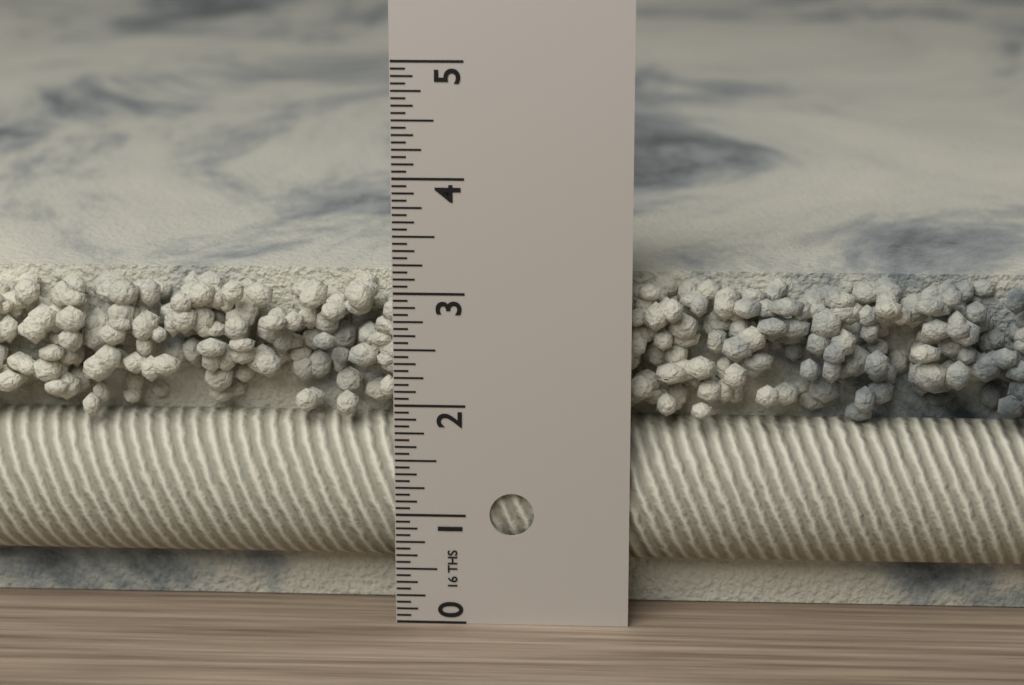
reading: 3.0625 in
